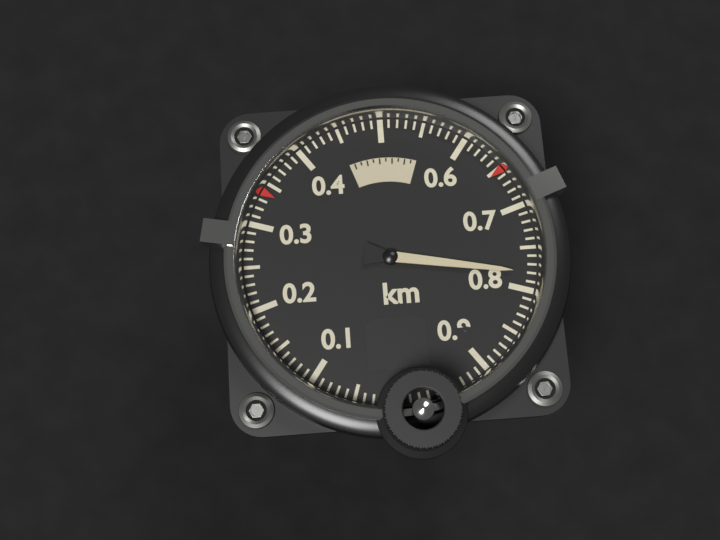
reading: 0.78 km
